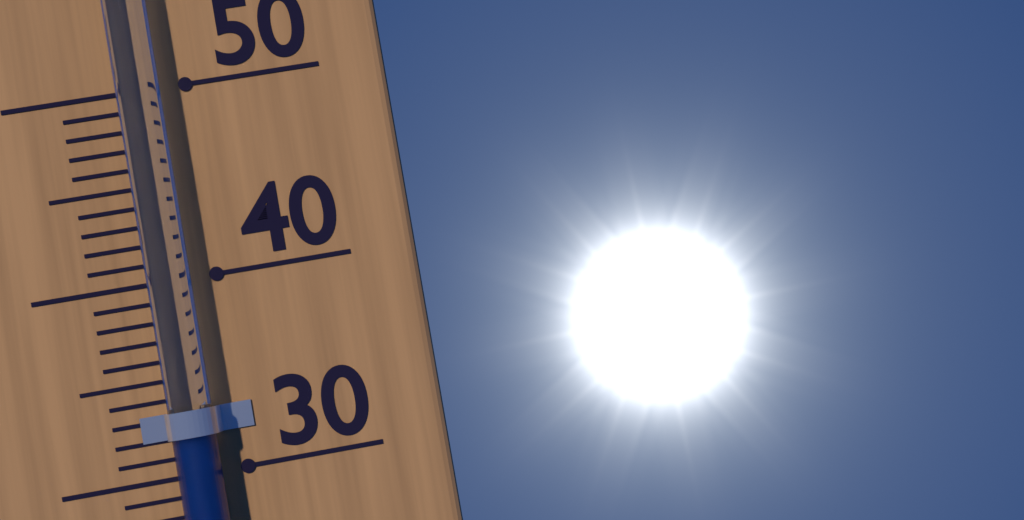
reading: 32 °C
